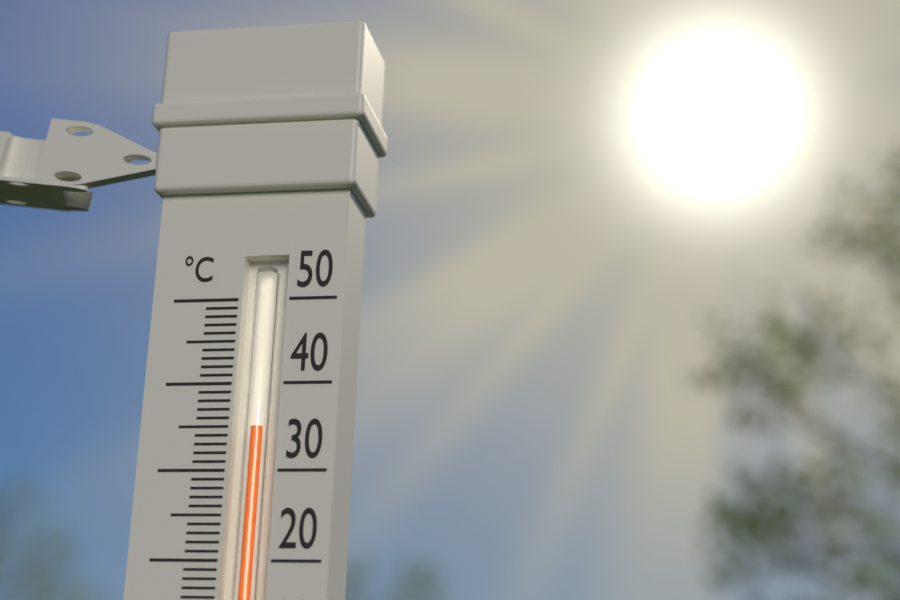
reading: 35 °C
